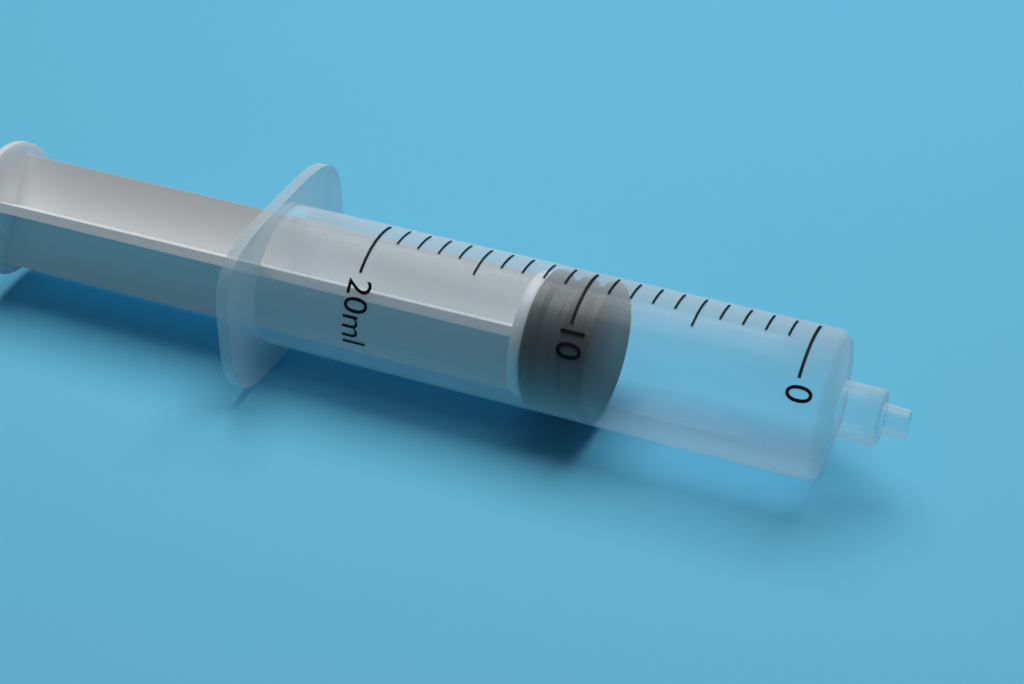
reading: 9 ml
